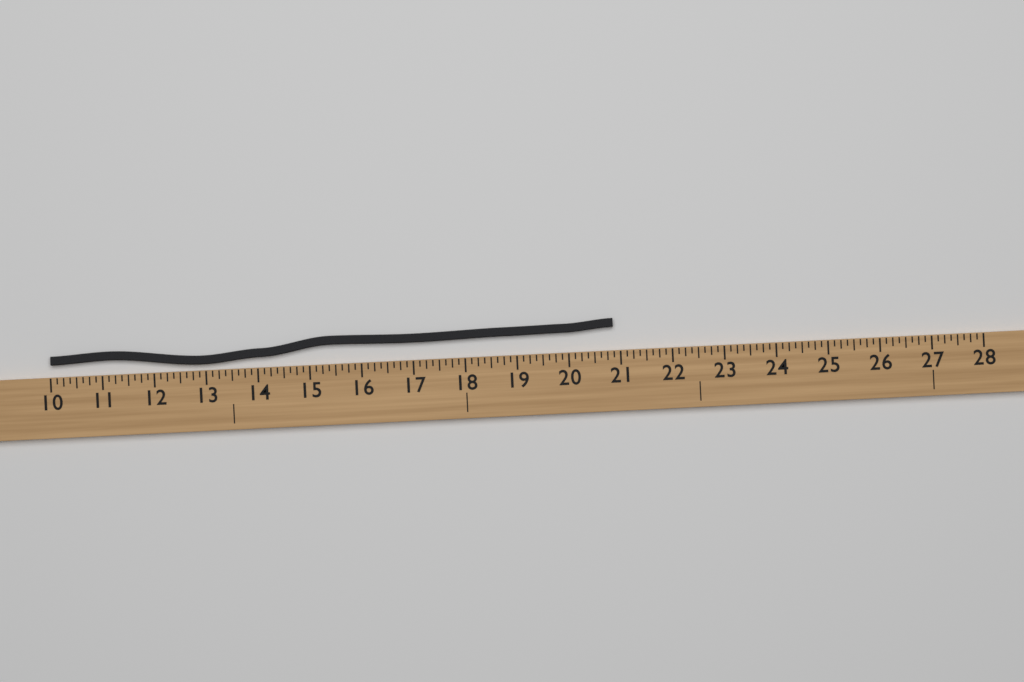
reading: 20.875 (no unit)
